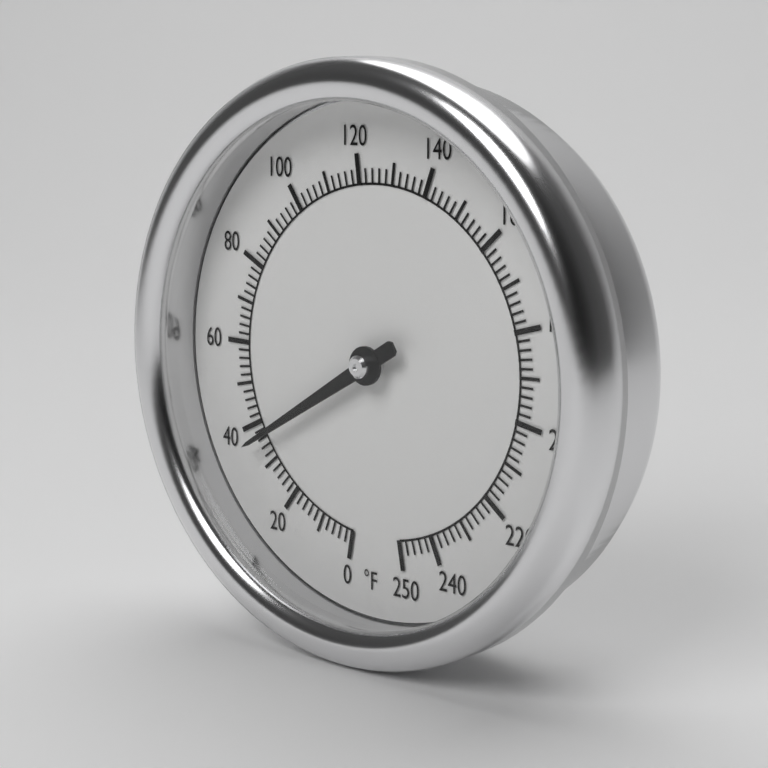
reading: 36 °F
